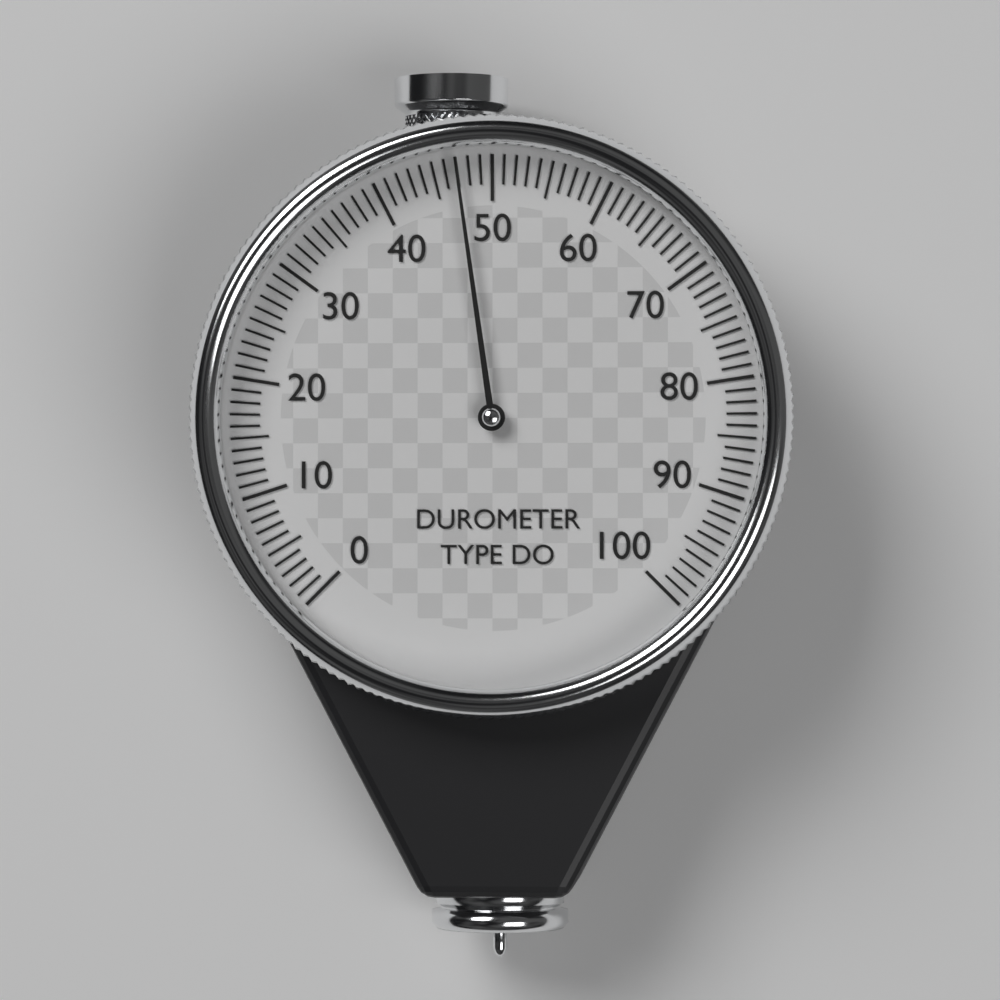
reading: 47 (no unit)
